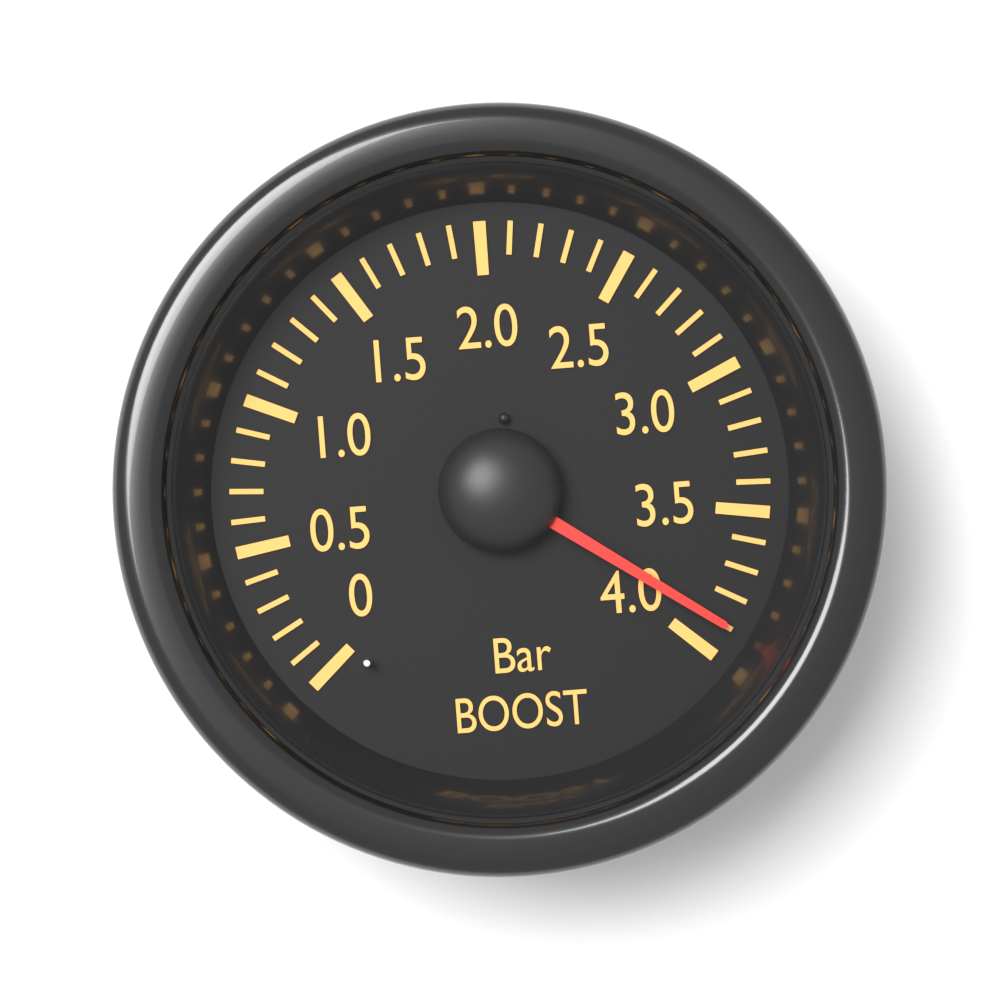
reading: 3.9 bar
